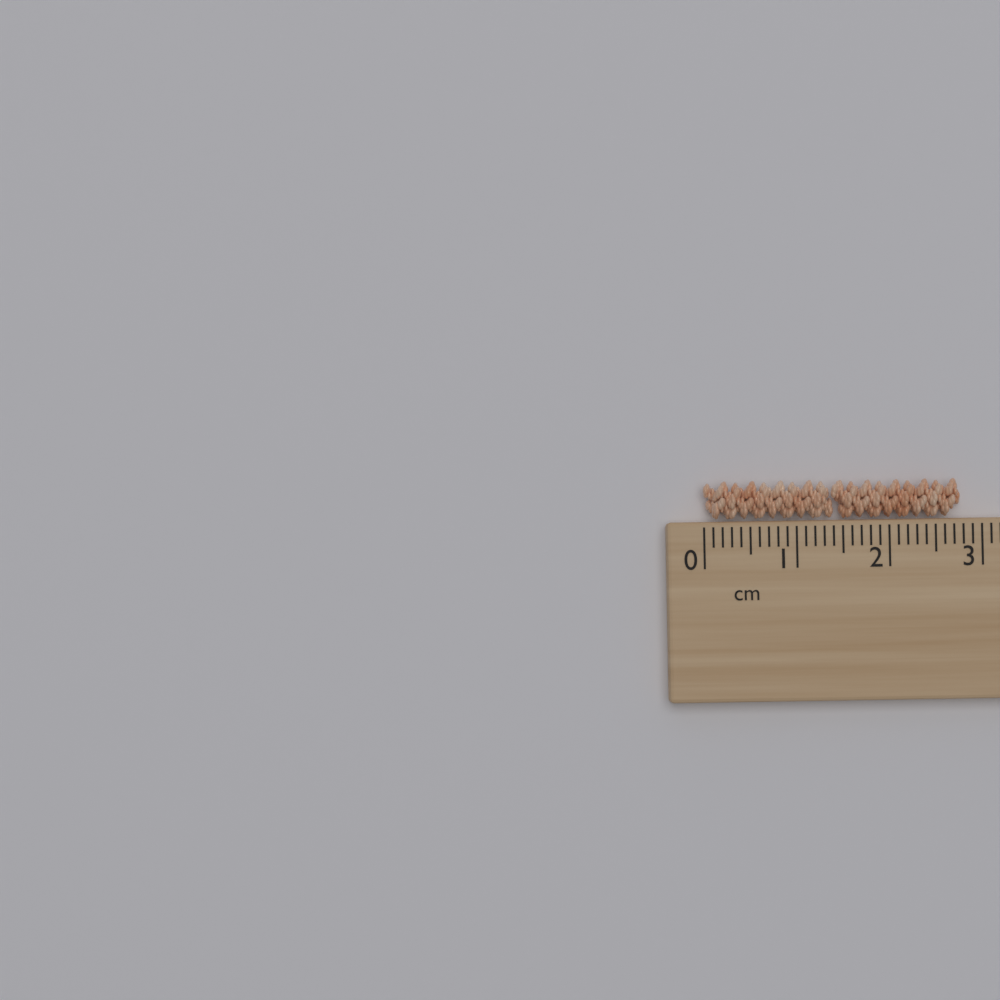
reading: 2.8 cm
